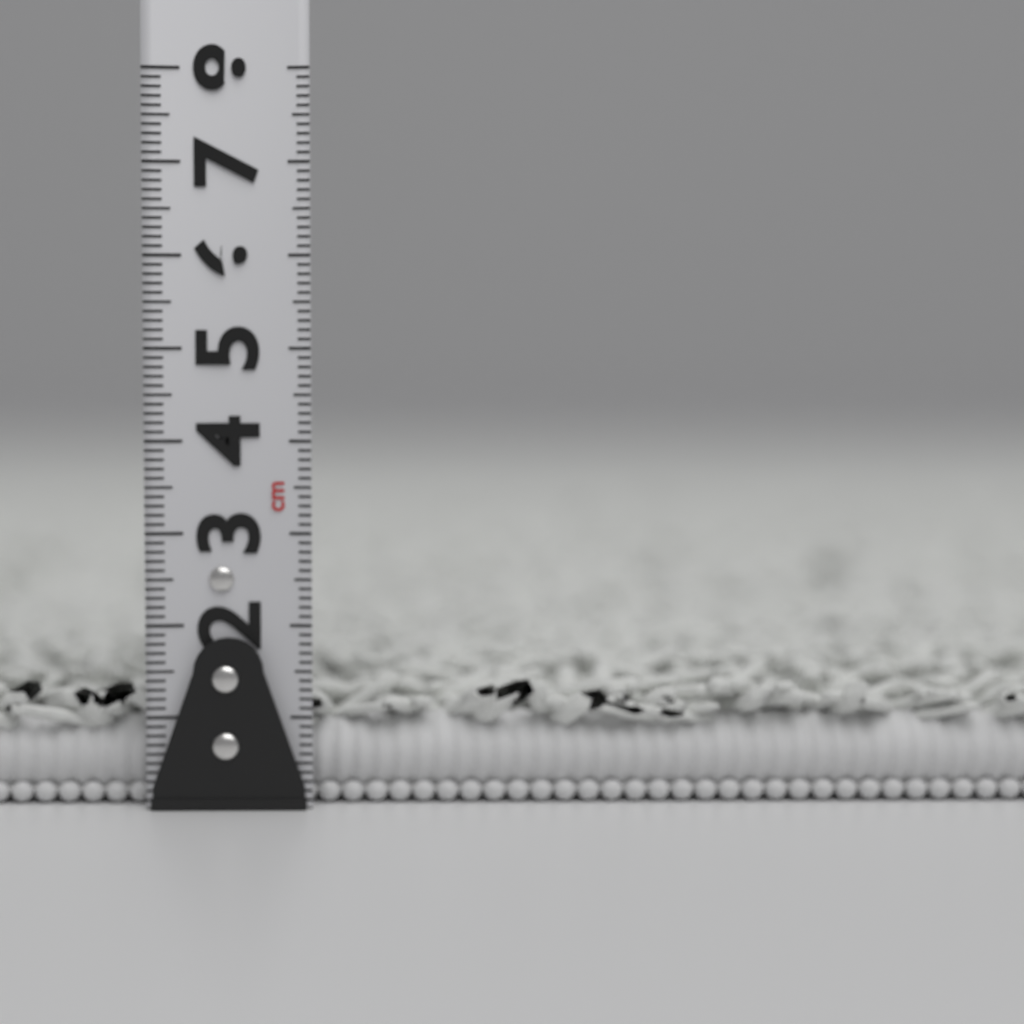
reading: 1.4 cm
